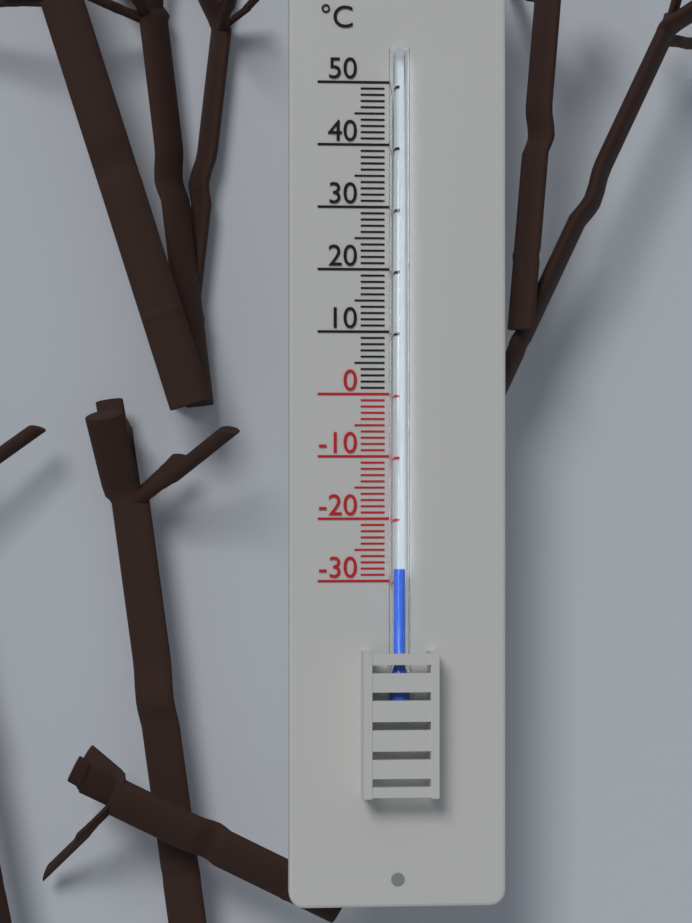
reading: -28 °C
